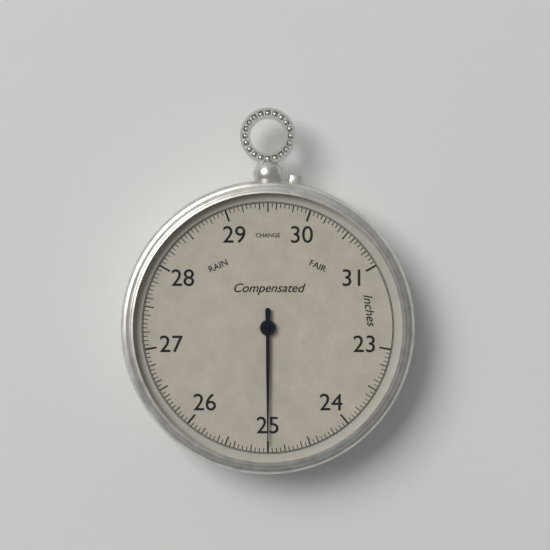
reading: 25.00 inches
